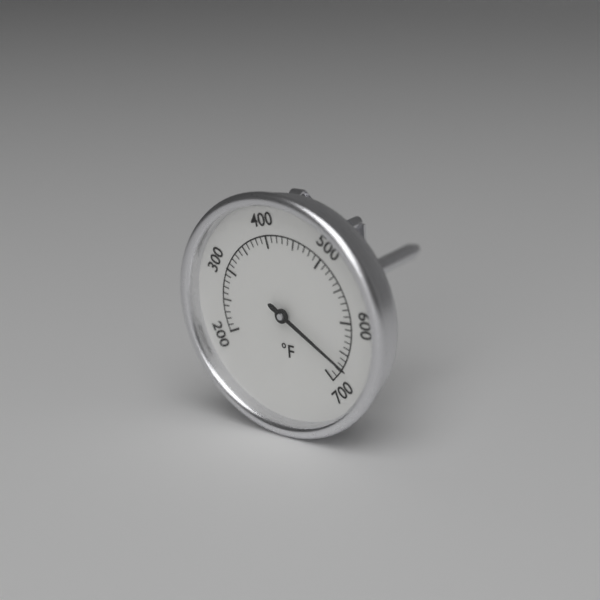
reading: 670 °F
